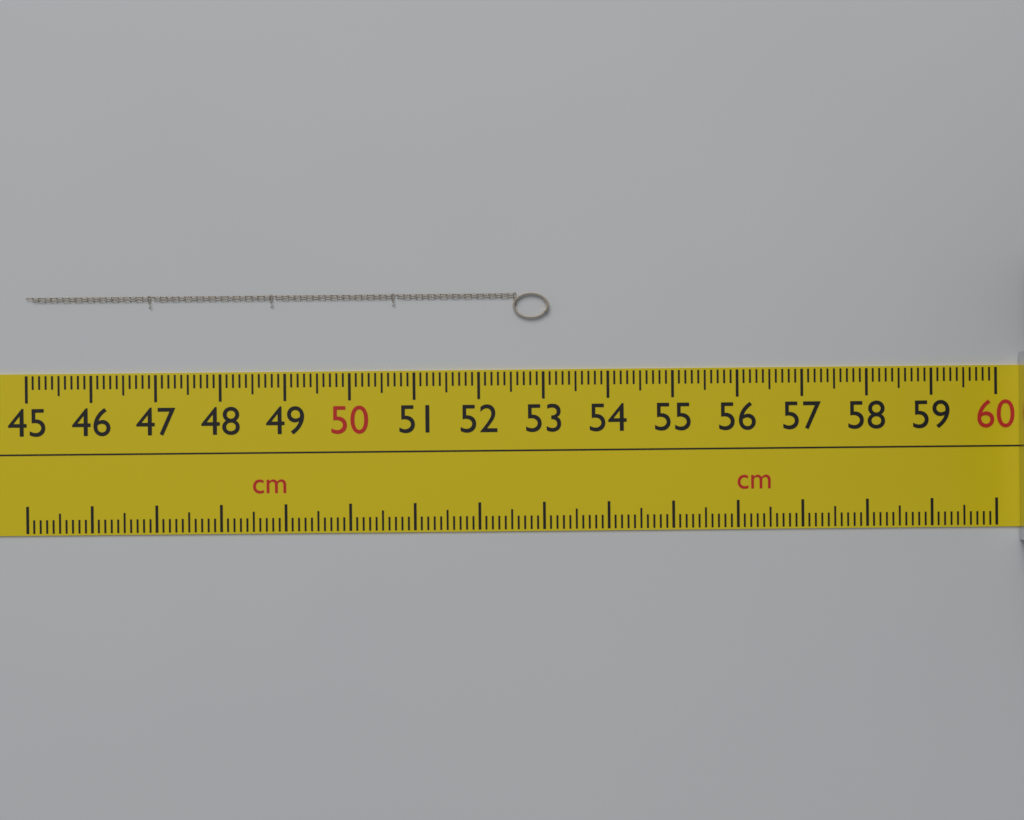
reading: 53.1 cm
